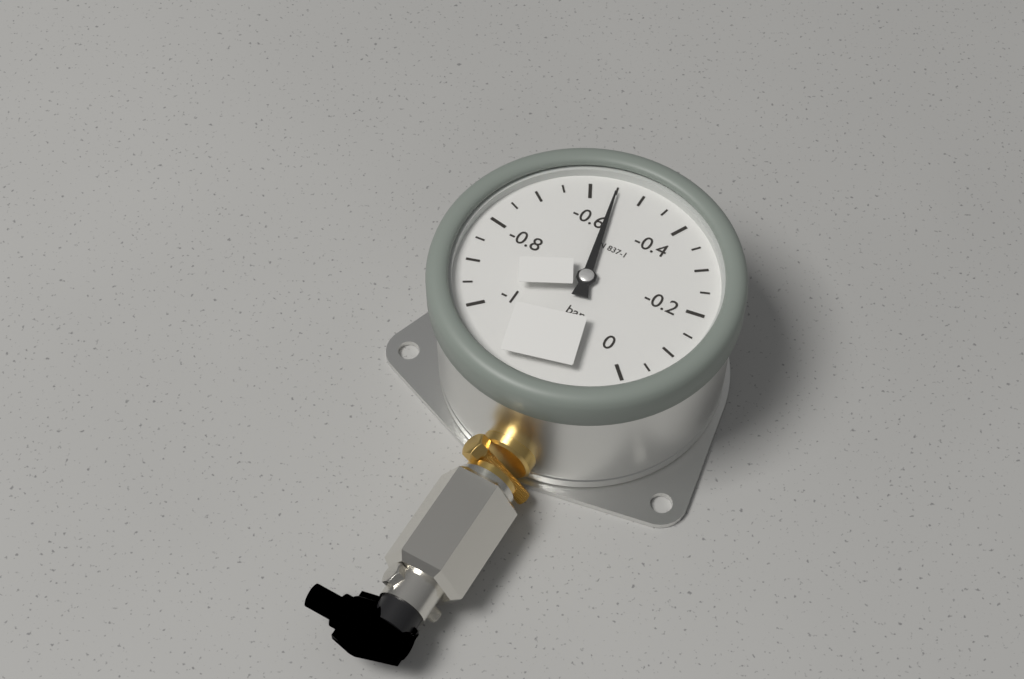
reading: -0.55 bar
